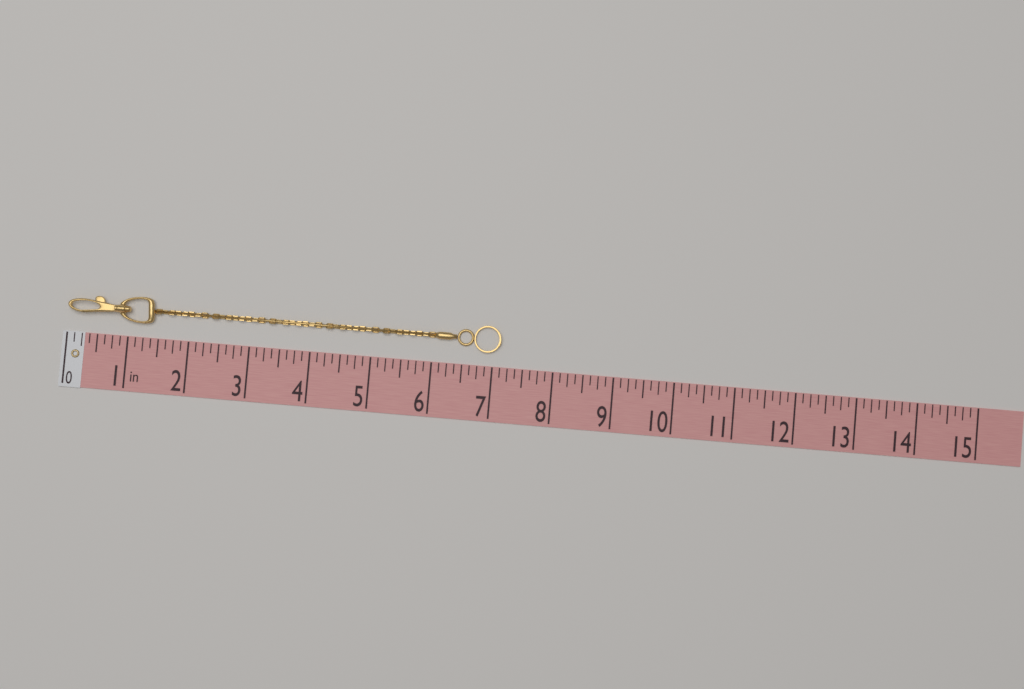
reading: 7.125 in
